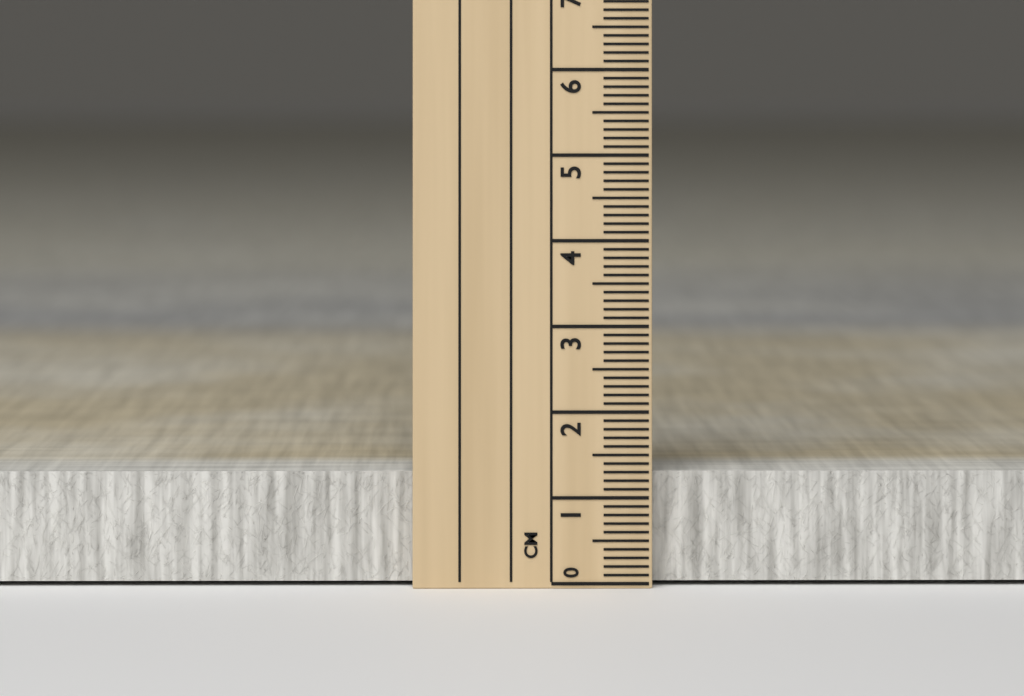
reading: 1.3 cm
